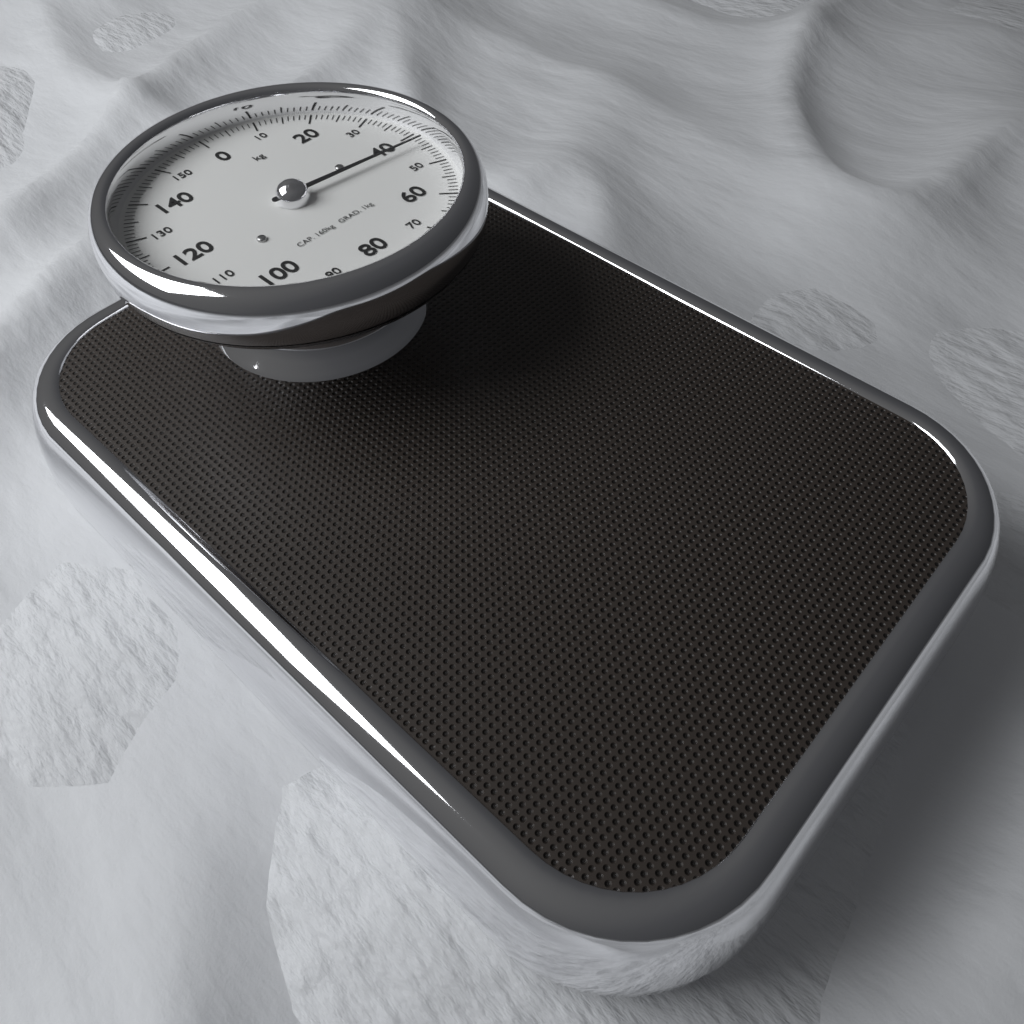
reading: 43 kg
